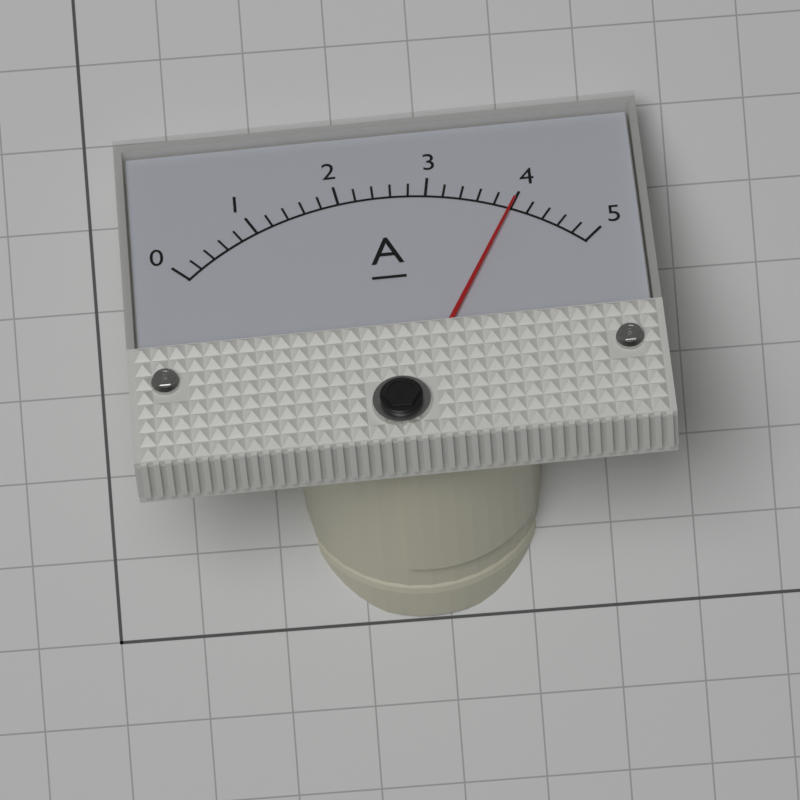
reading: 4.0 A
